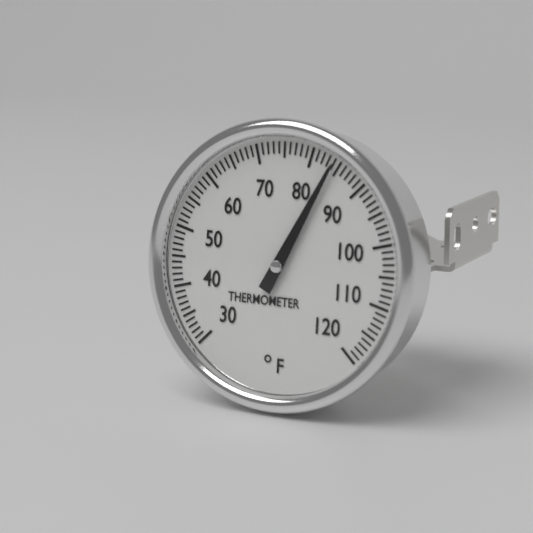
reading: 84 °F
